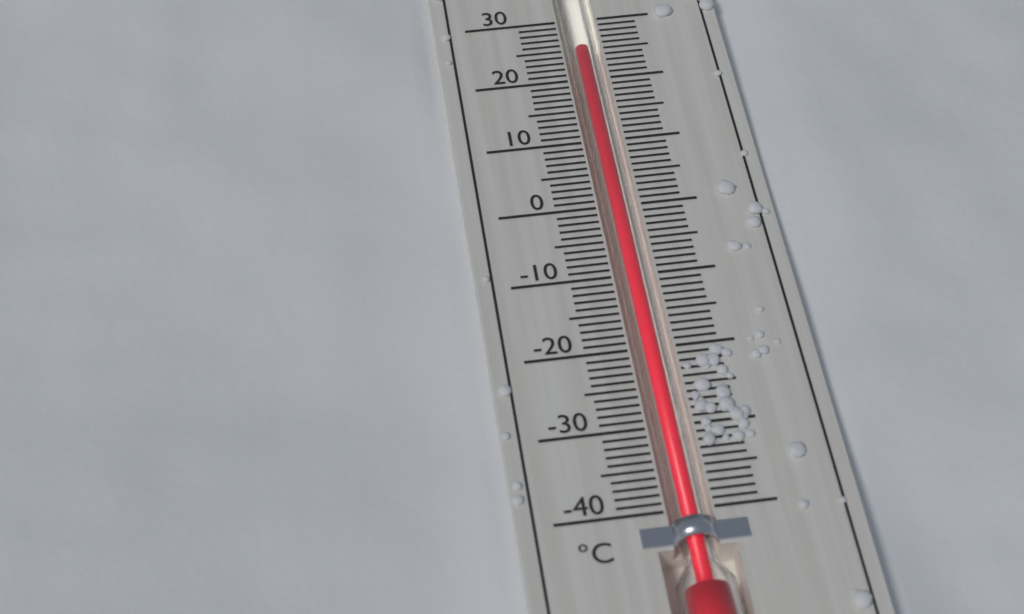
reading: 25 °C
